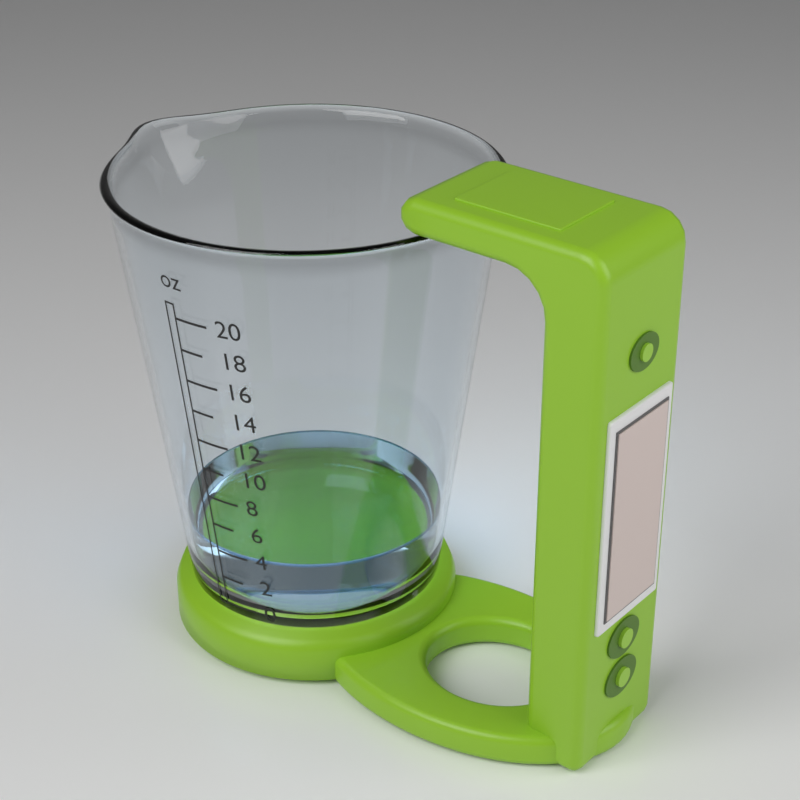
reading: 4 oz
